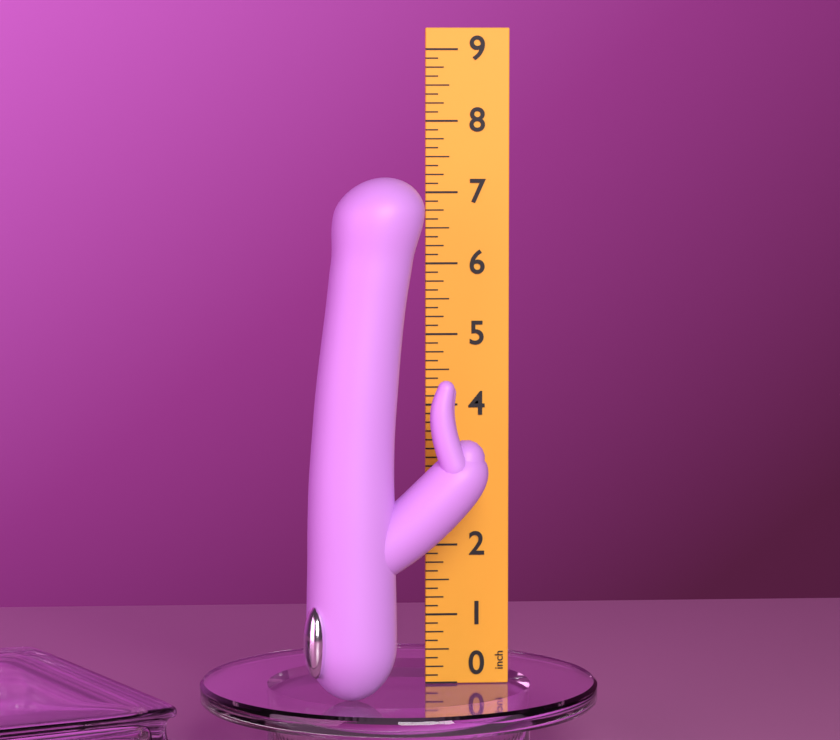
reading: 7.250 inch
